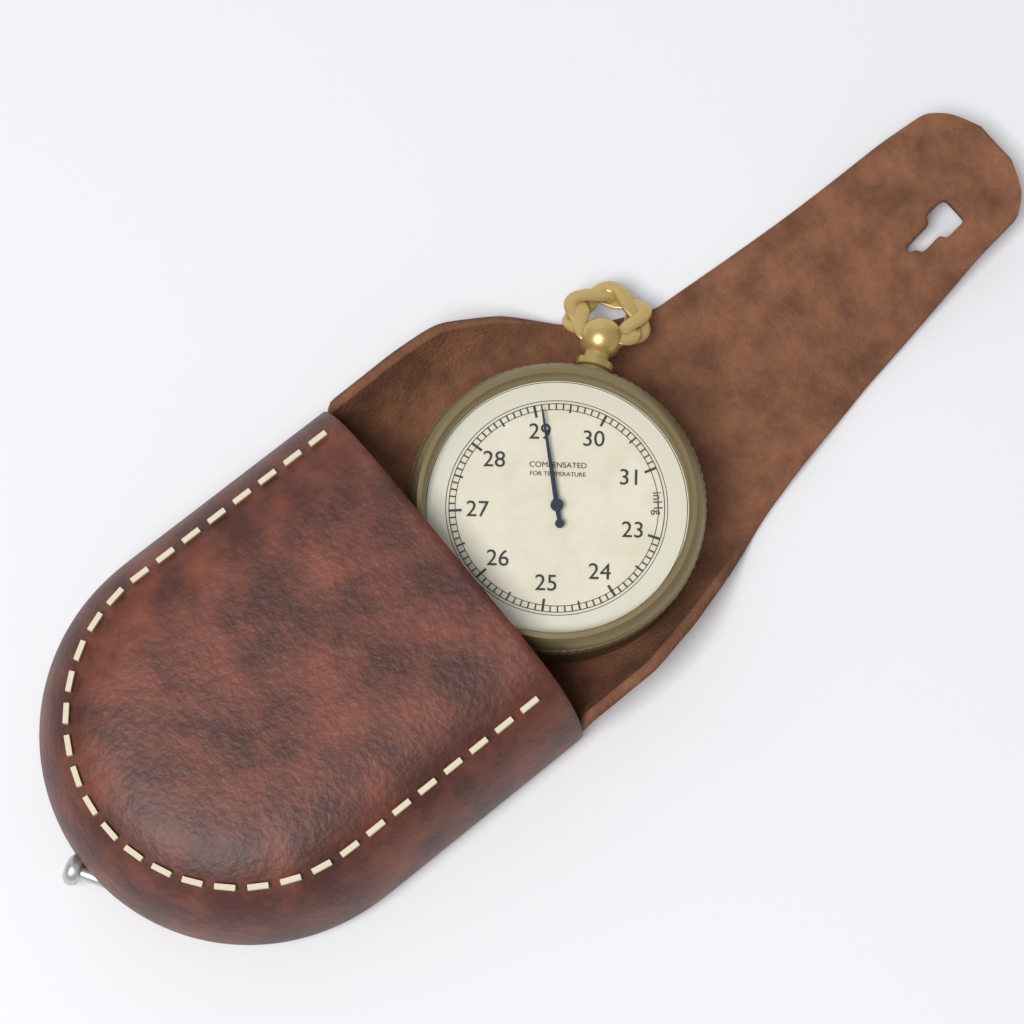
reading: 29.1 inHg
